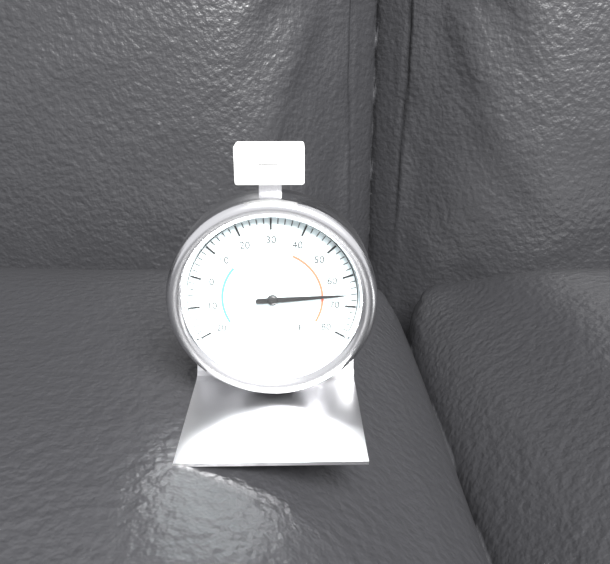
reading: 66 °F
